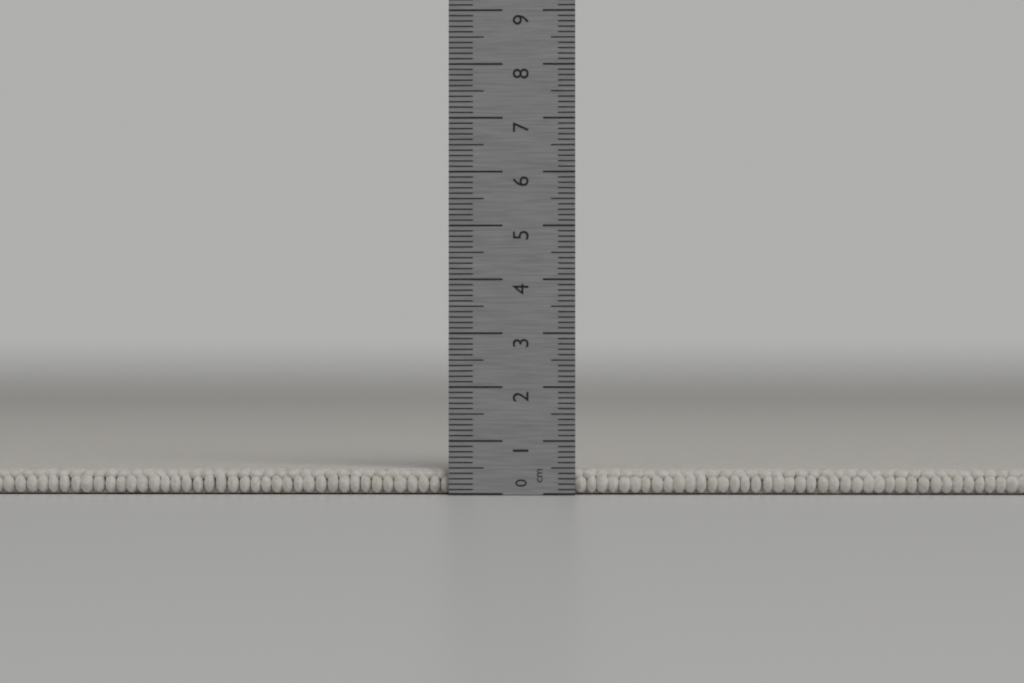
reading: 0.5 cm
